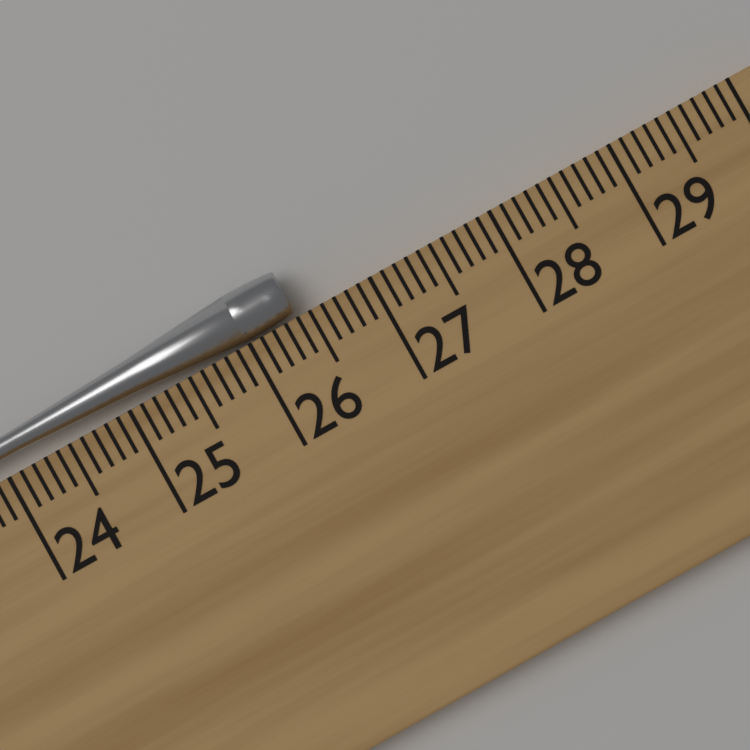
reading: 26.4 cm
